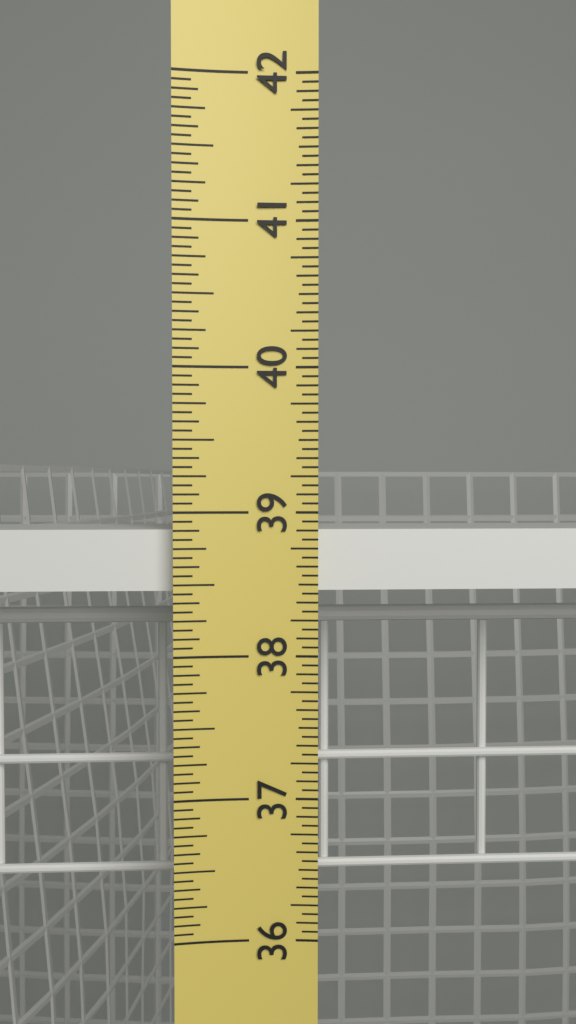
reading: 38.8750 in
